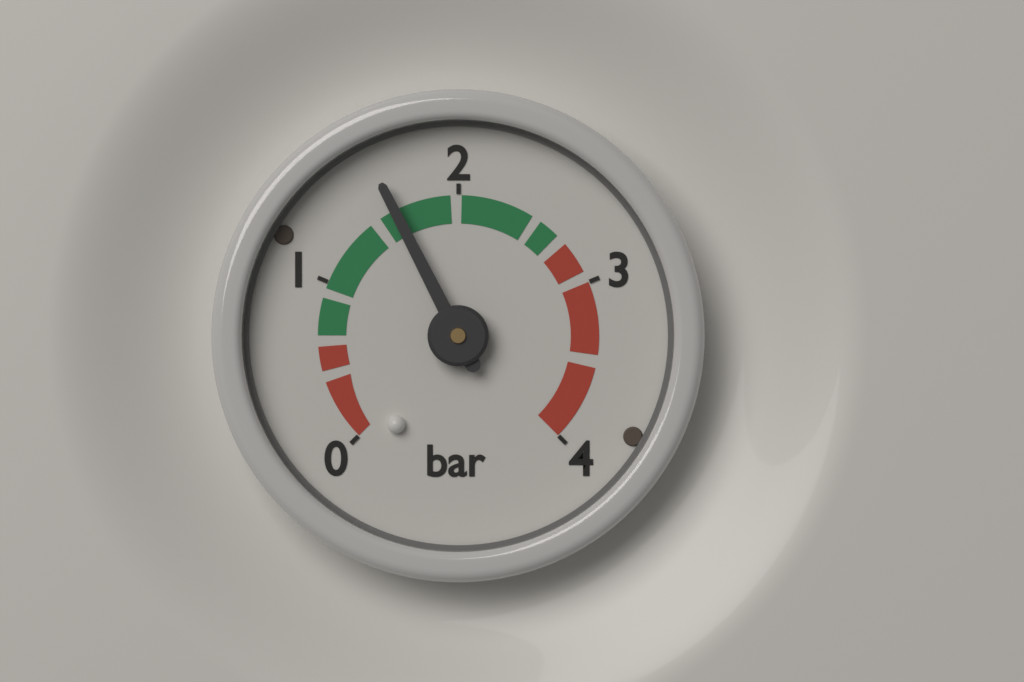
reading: 1.6 bar
